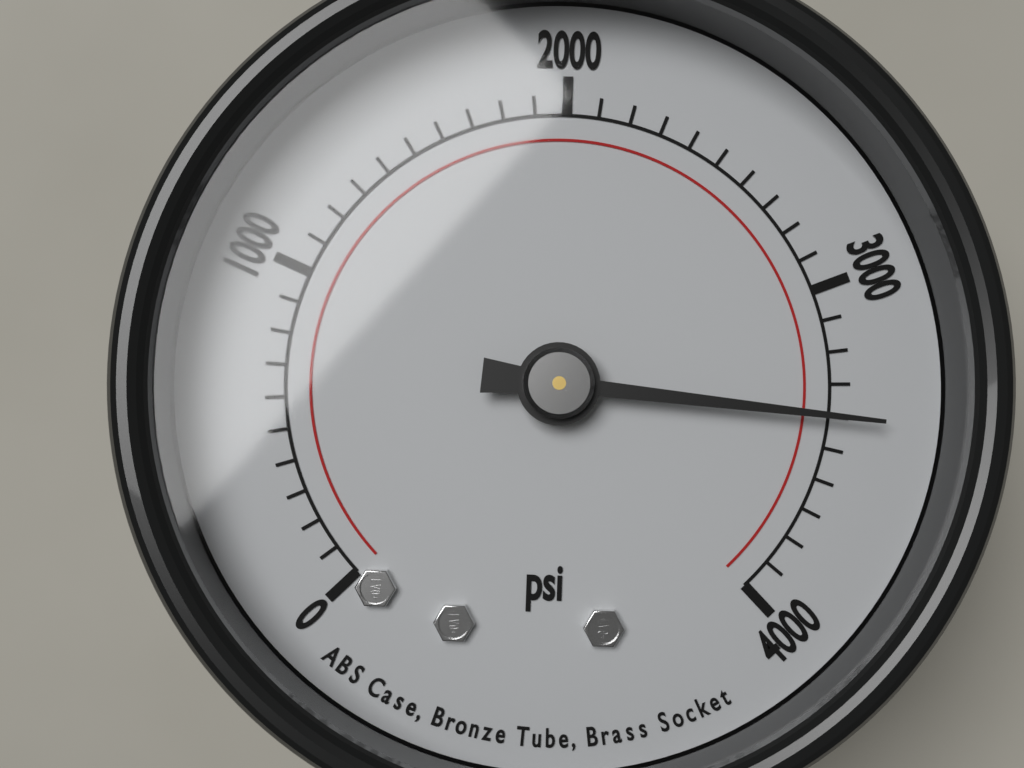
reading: 3400 psi
